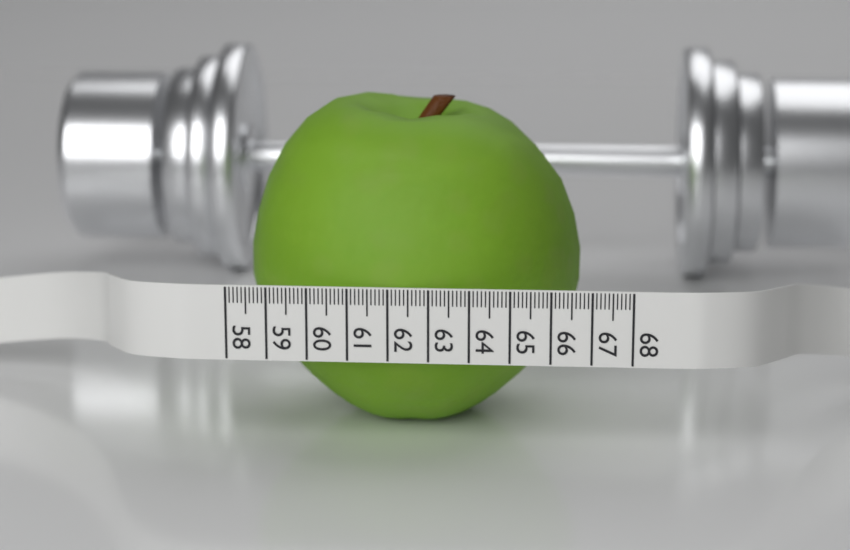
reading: 66.7 (no unit)
